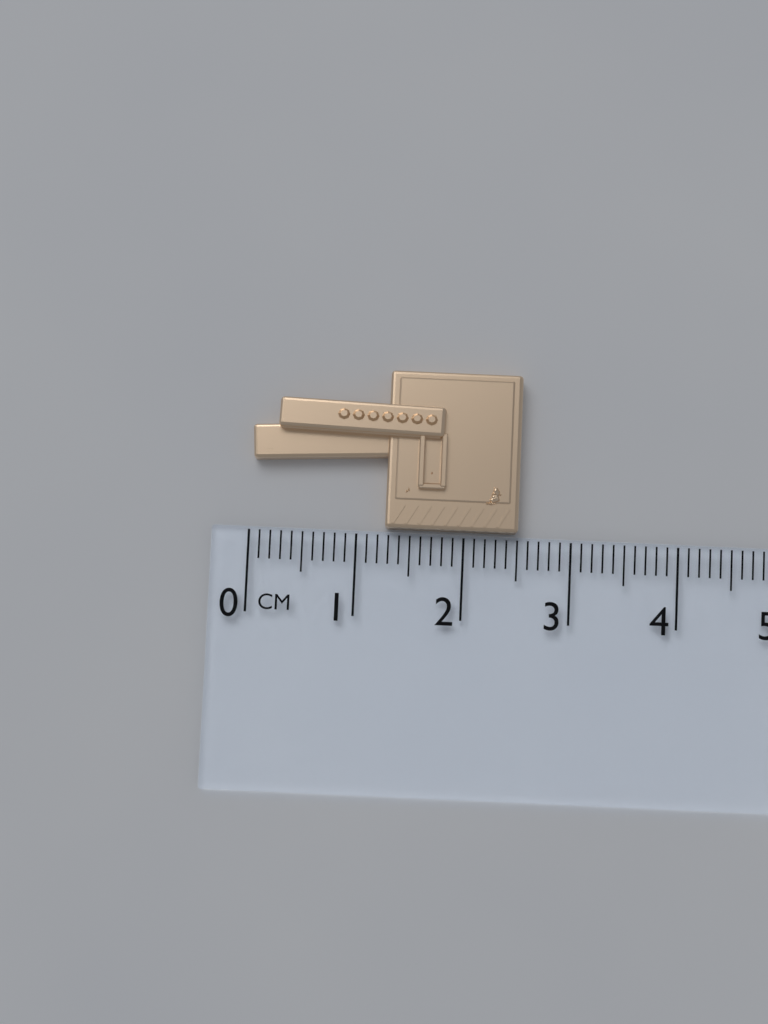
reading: 2.5 cm
